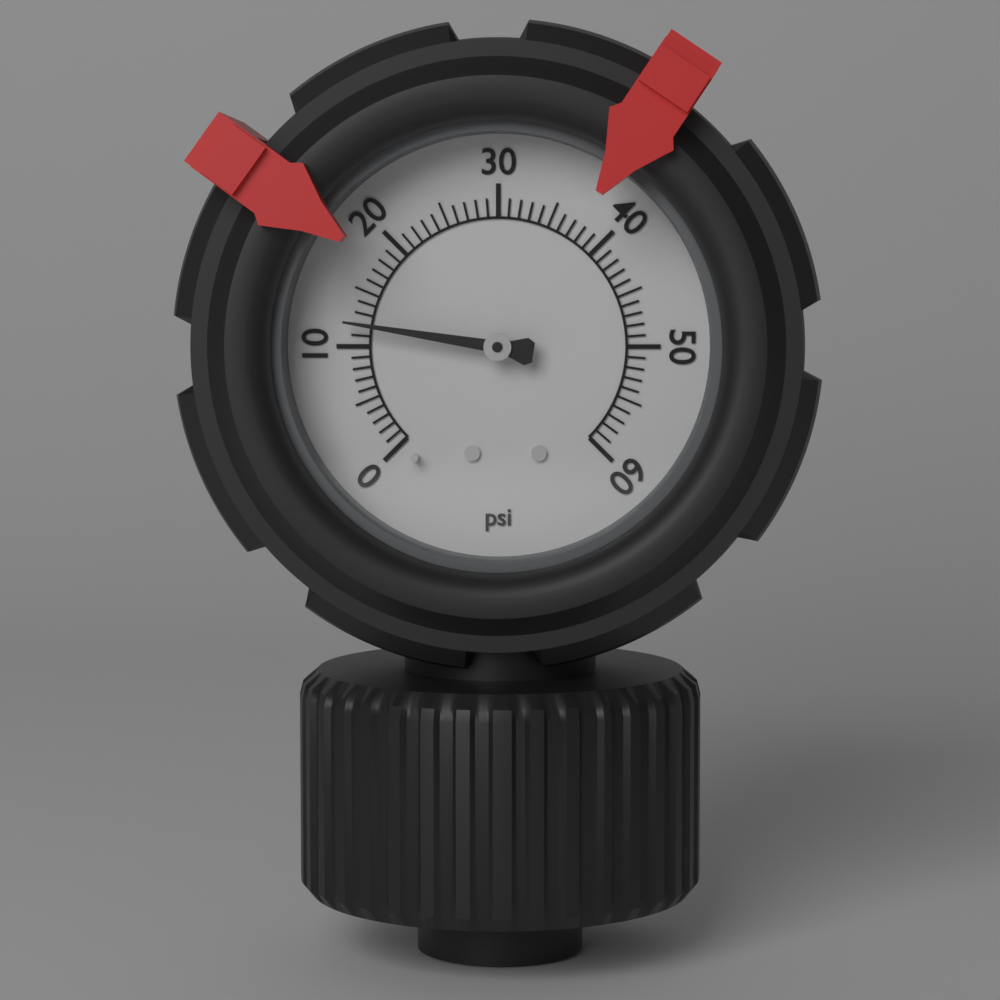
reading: 12 psi
